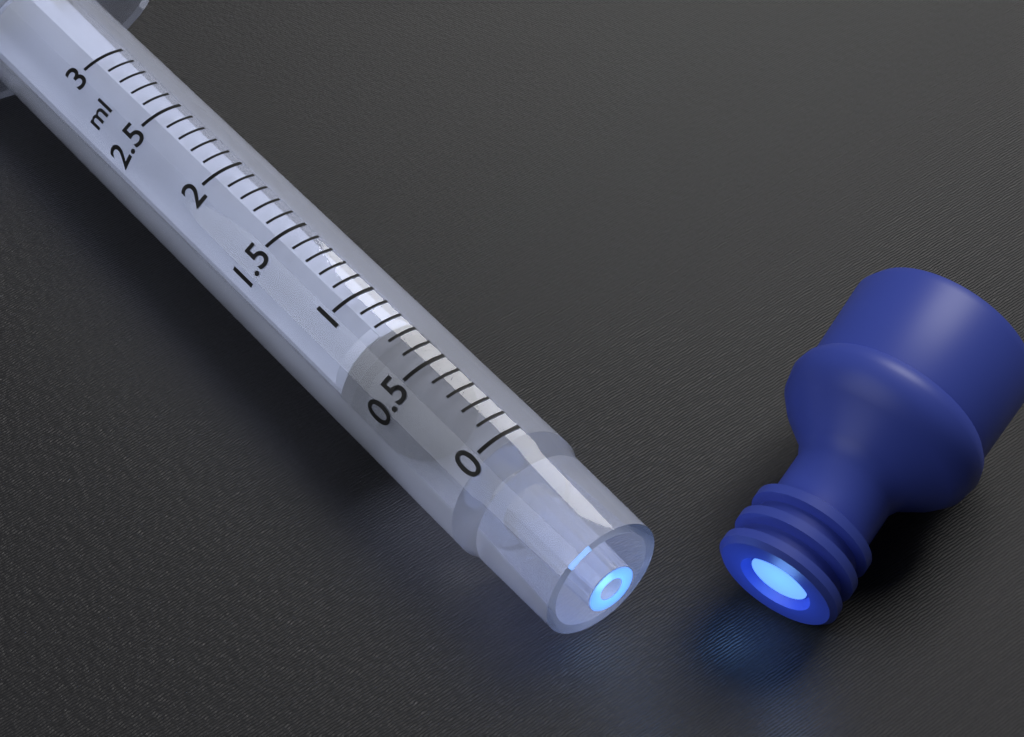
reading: 0.5 ml
